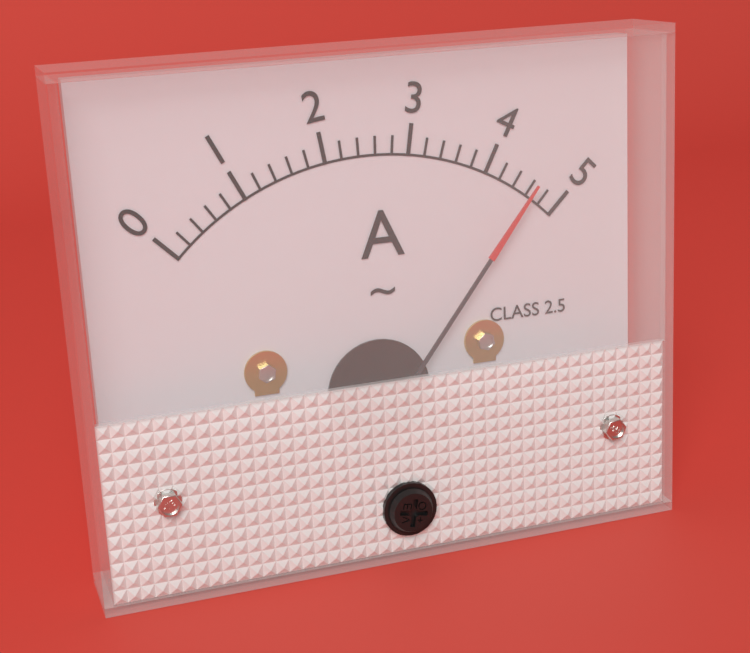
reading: 4.6 A
